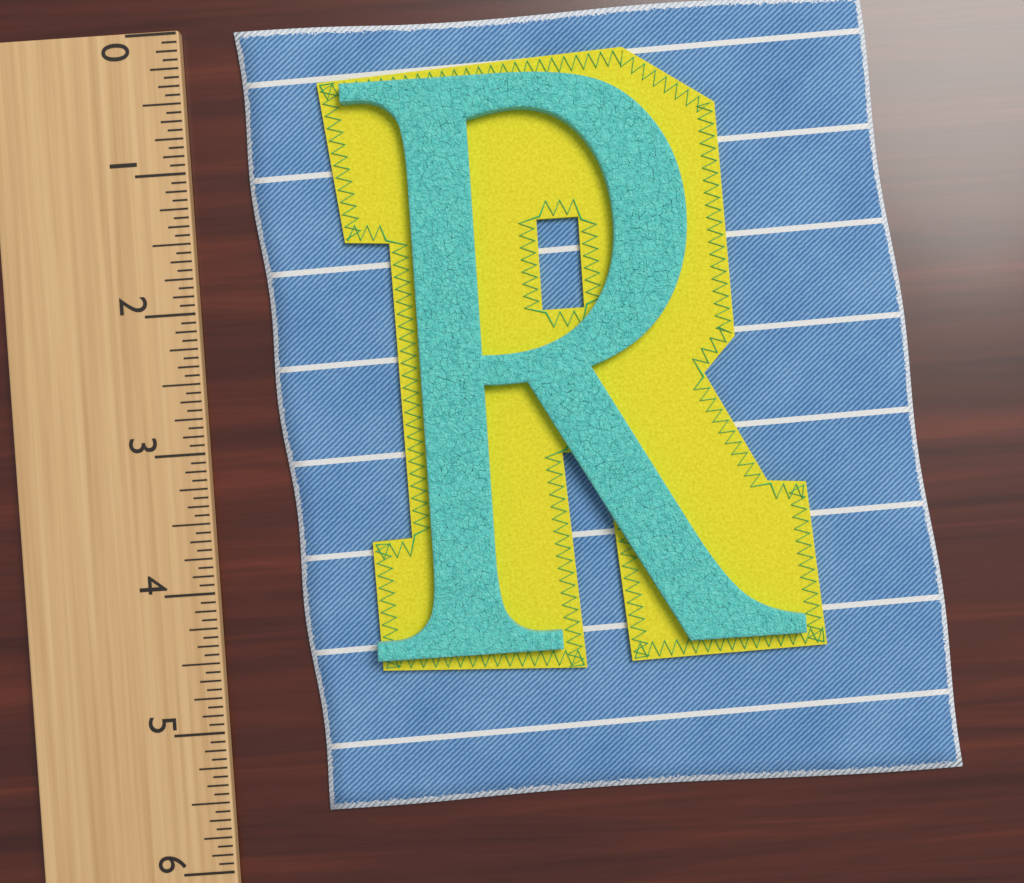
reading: 5.6250 (no unit)
